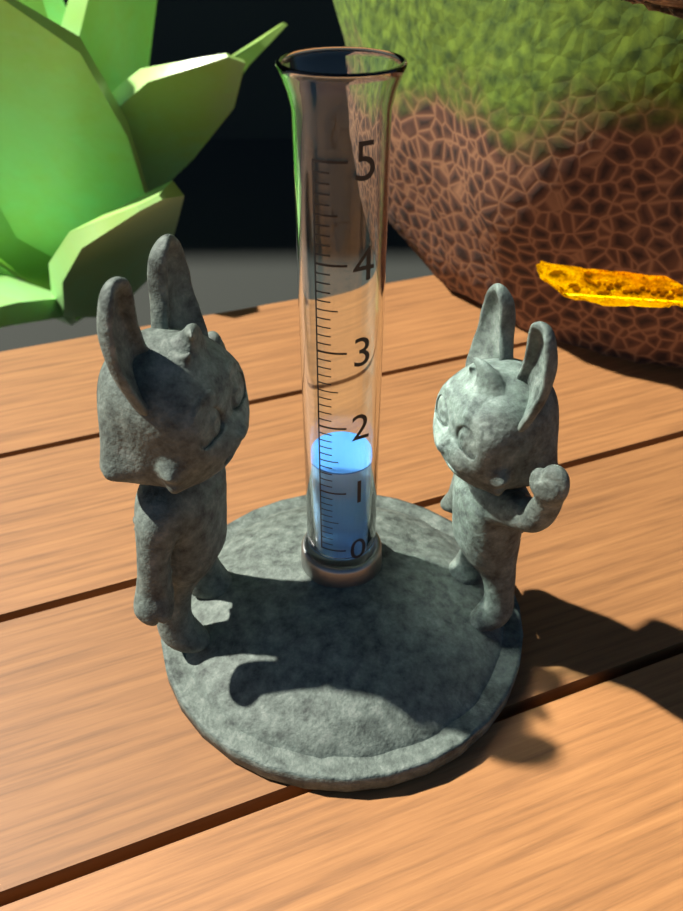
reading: 1.3 (no unit)
